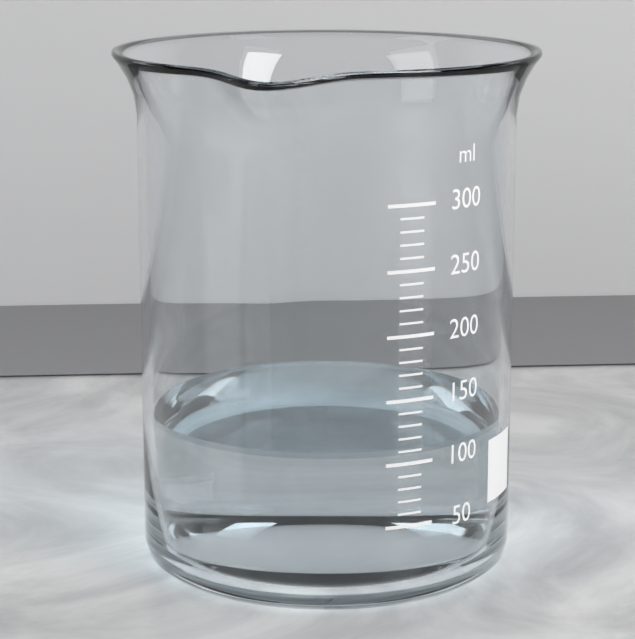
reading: 110 ml
